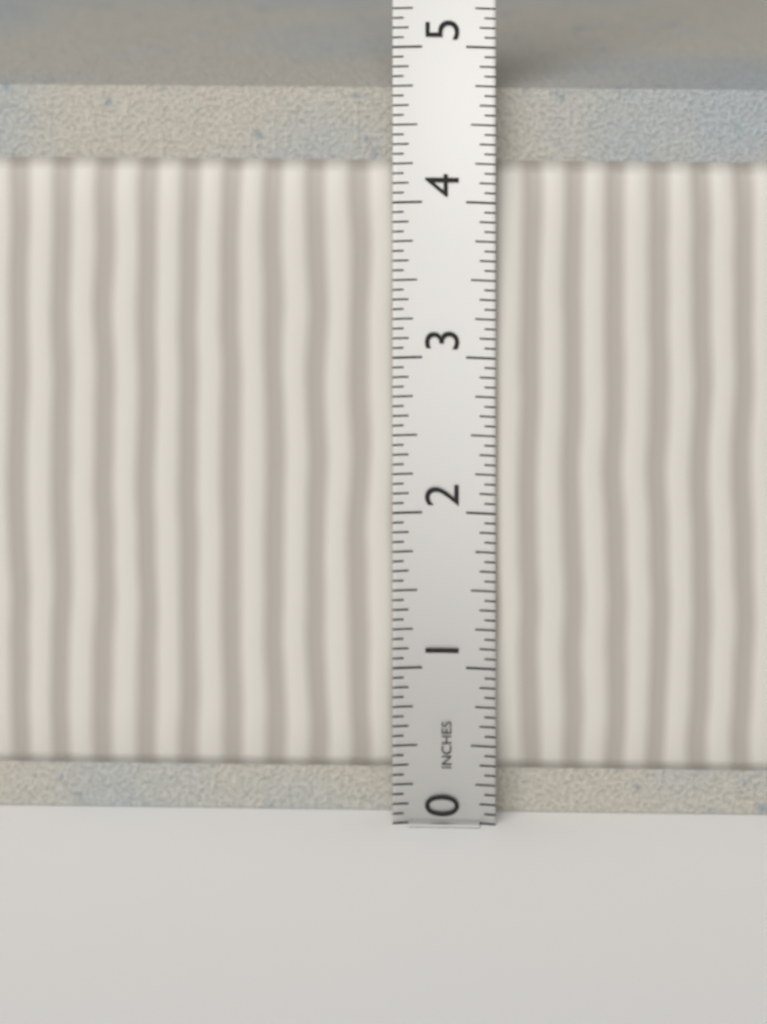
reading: 4.6875 in
